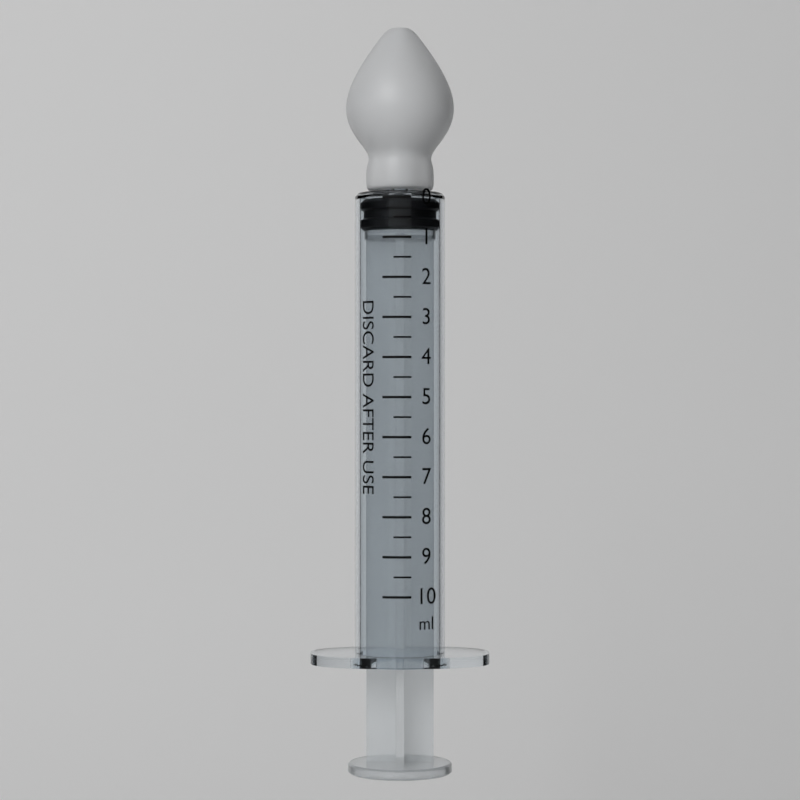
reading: 0.0 ml
